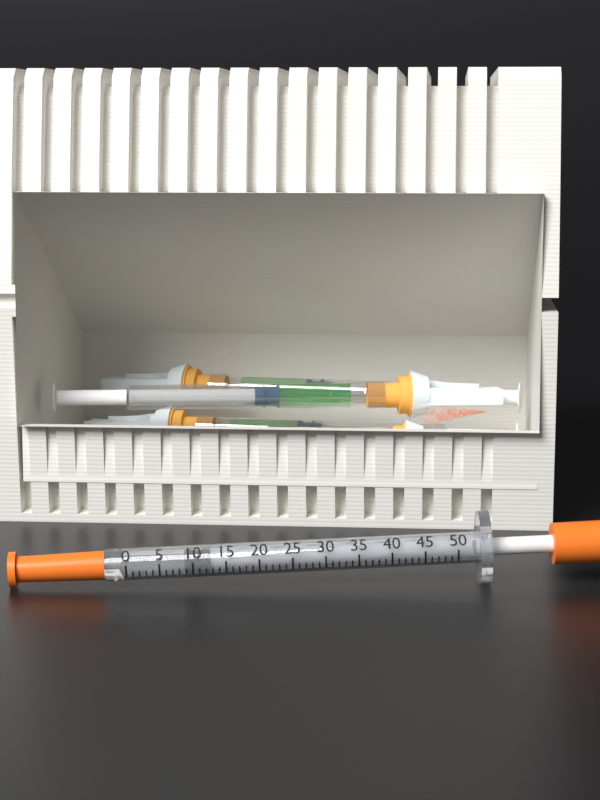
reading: 9 units
